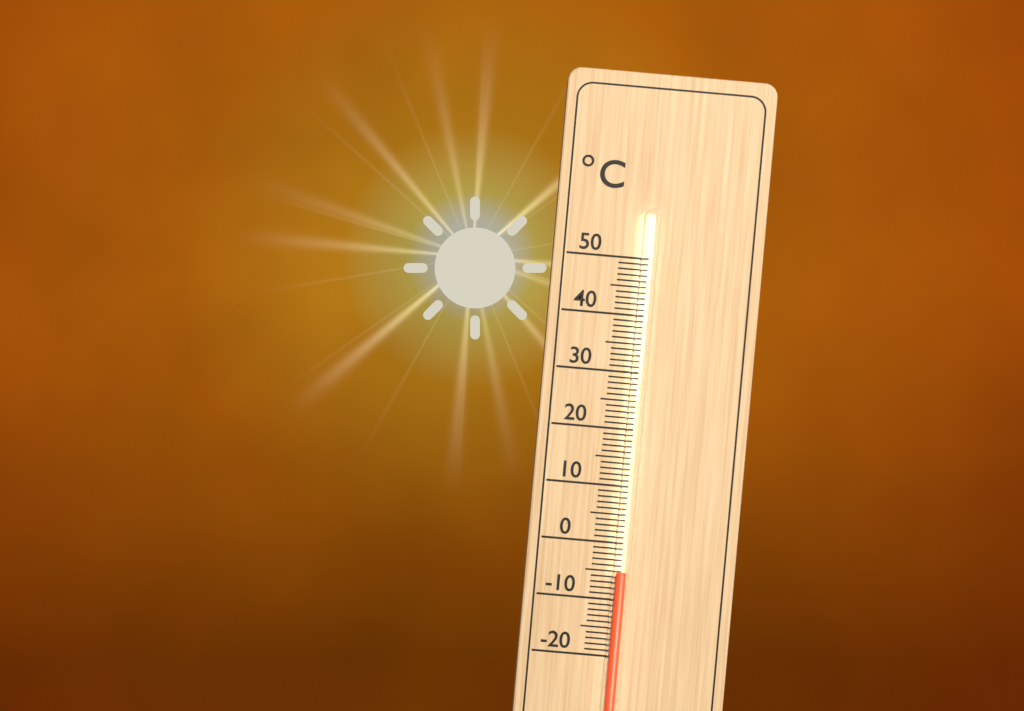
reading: -5 °C
